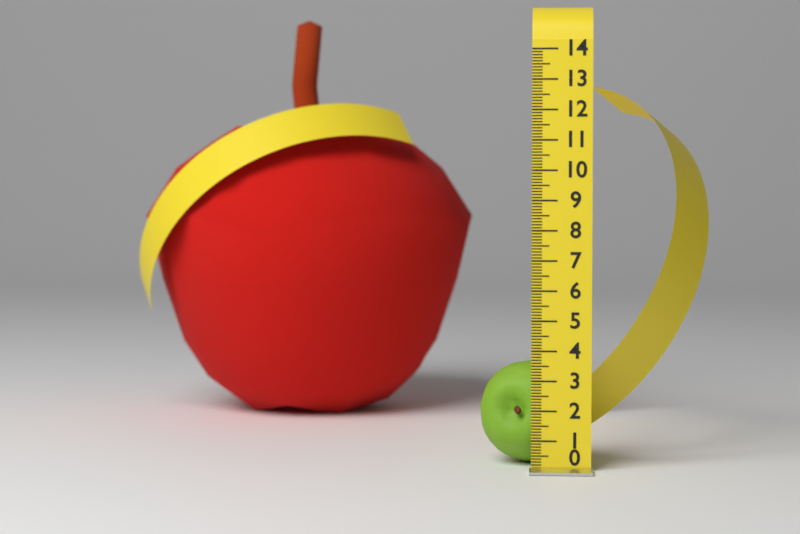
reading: 3.5 (no unit)
